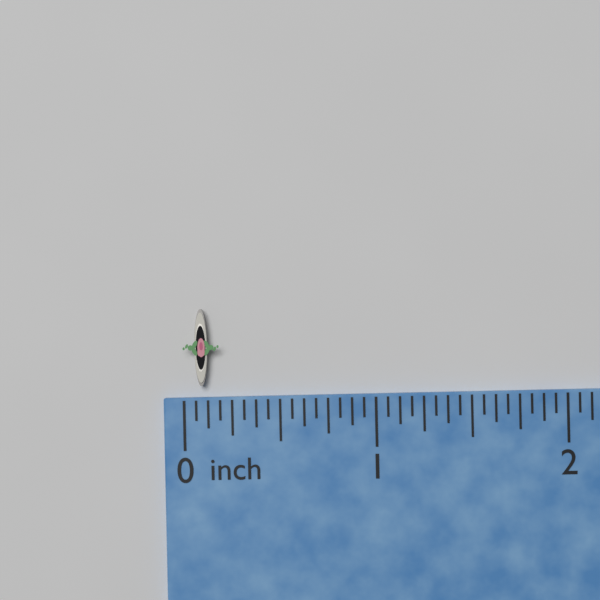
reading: 0.1875 inch
